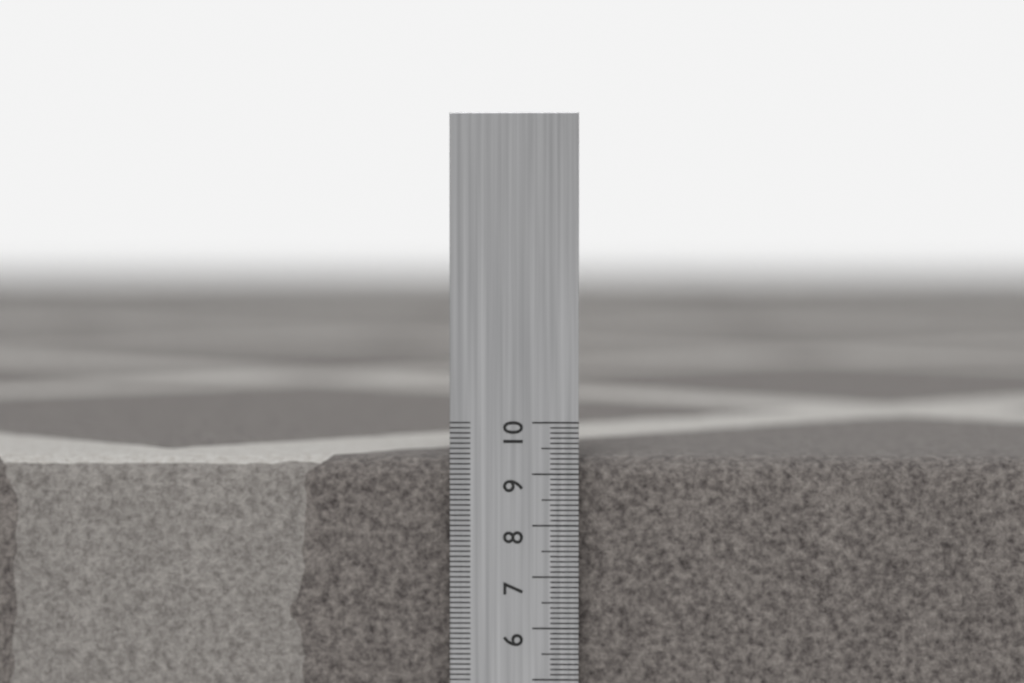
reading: 9.3 cm
